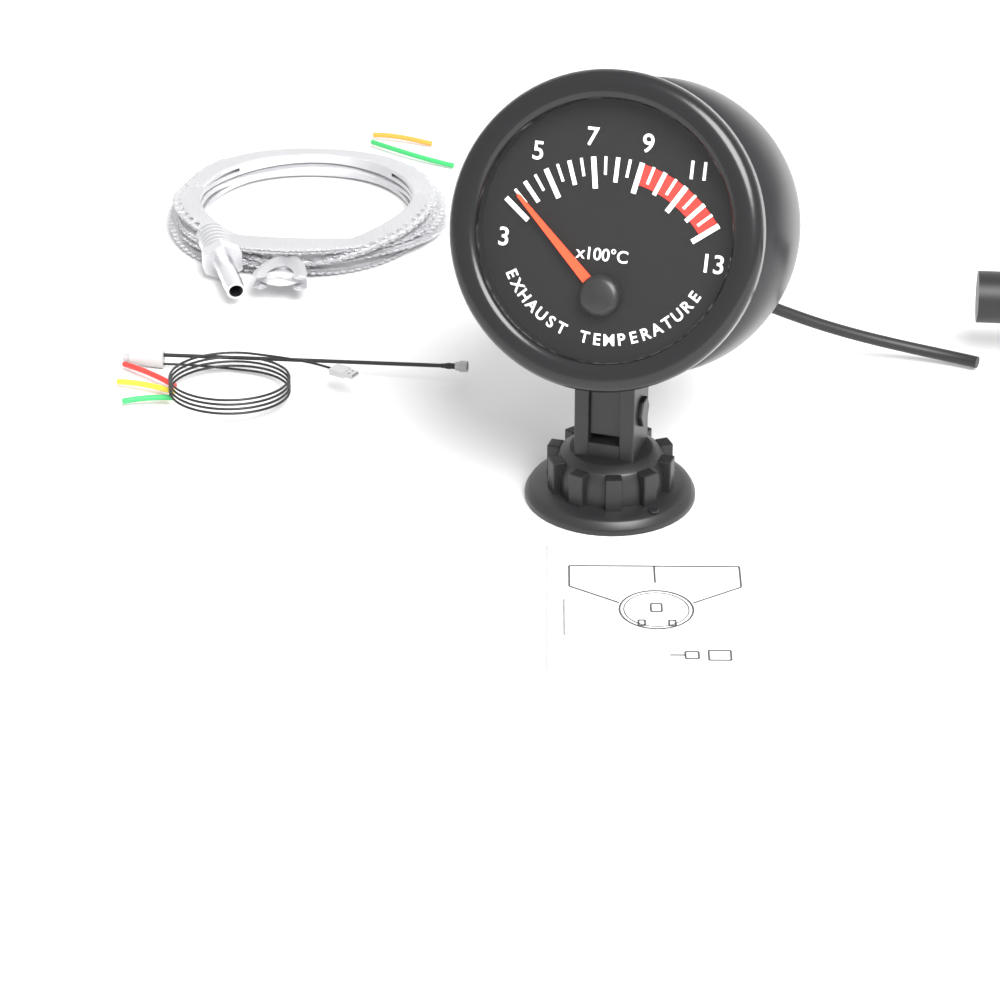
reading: 350 °C
